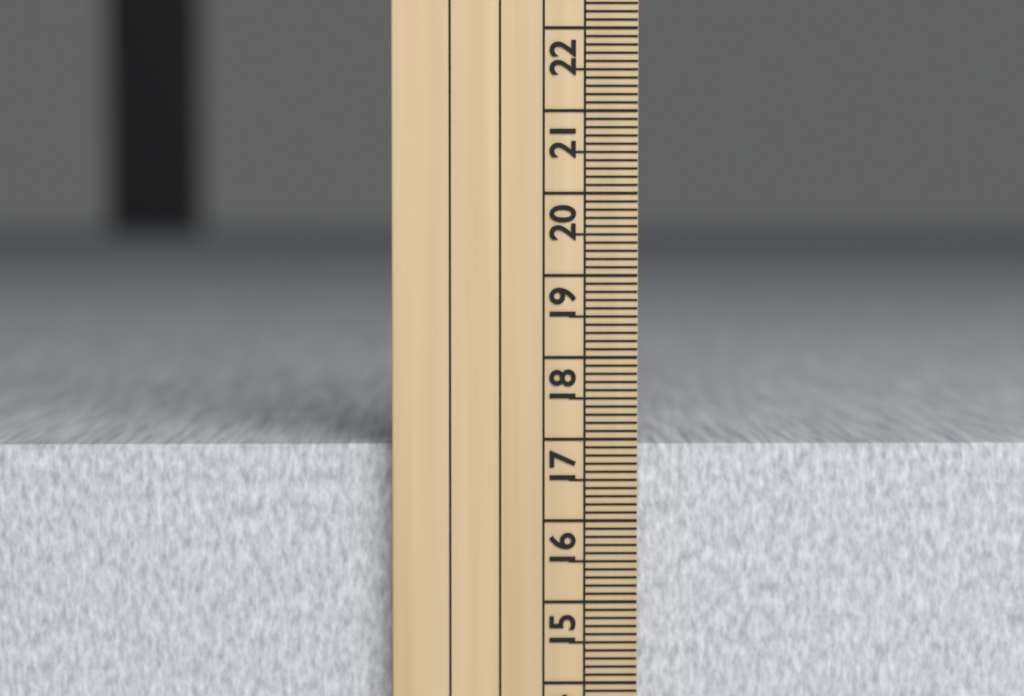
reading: 16.9 cm
